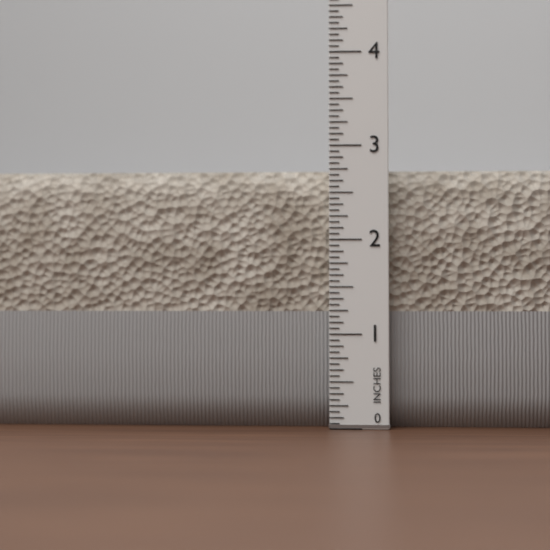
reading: 2.7500 in
